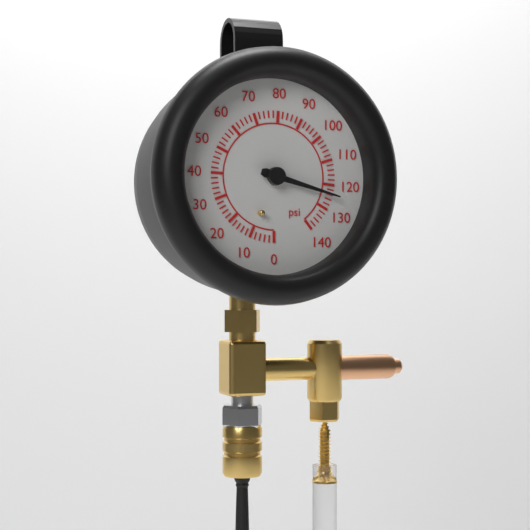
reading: 124 psi
